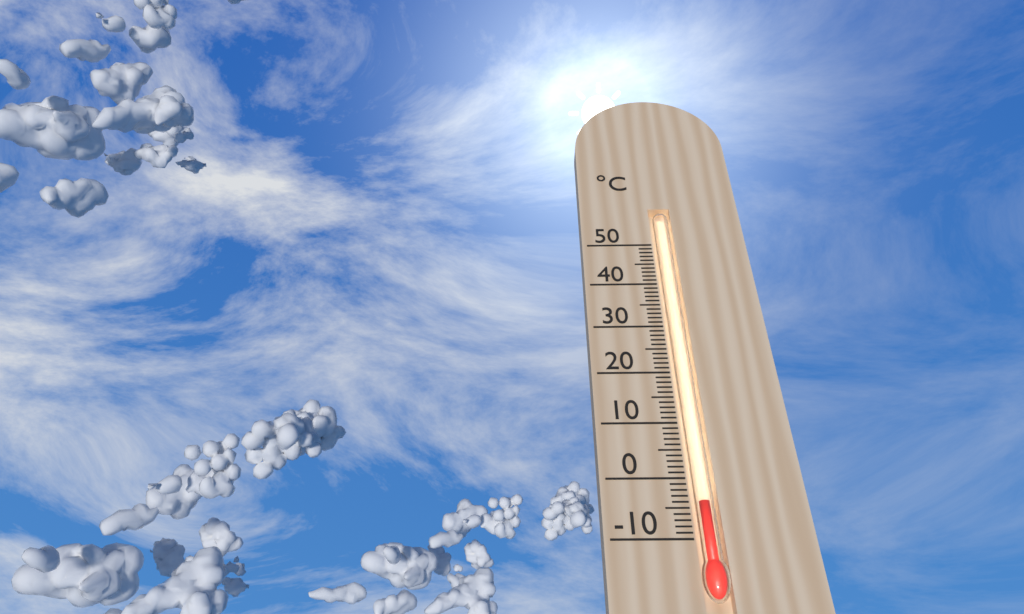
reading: -4 °C
